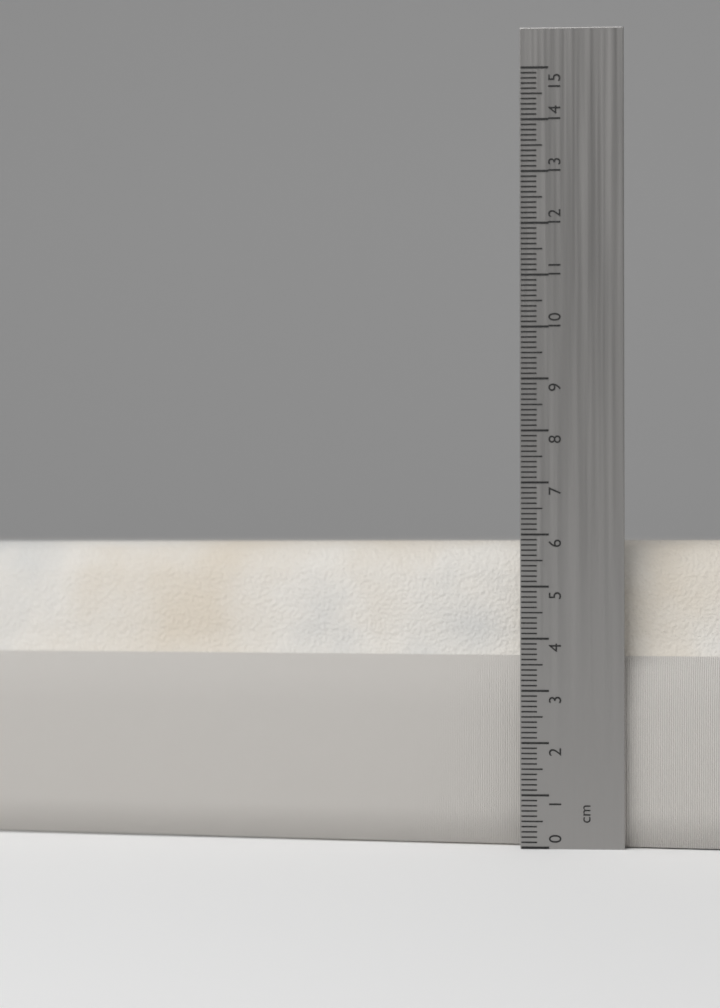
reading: 5.9 cm
